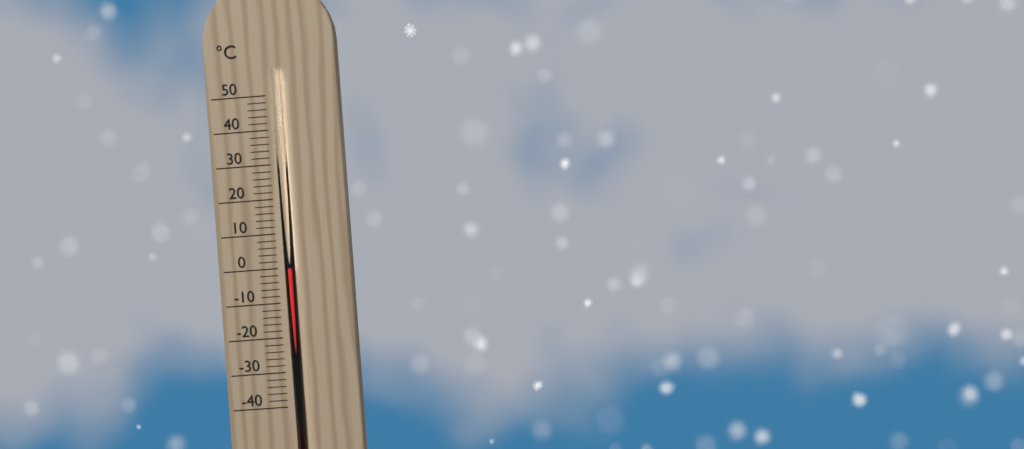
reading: 0 °C
